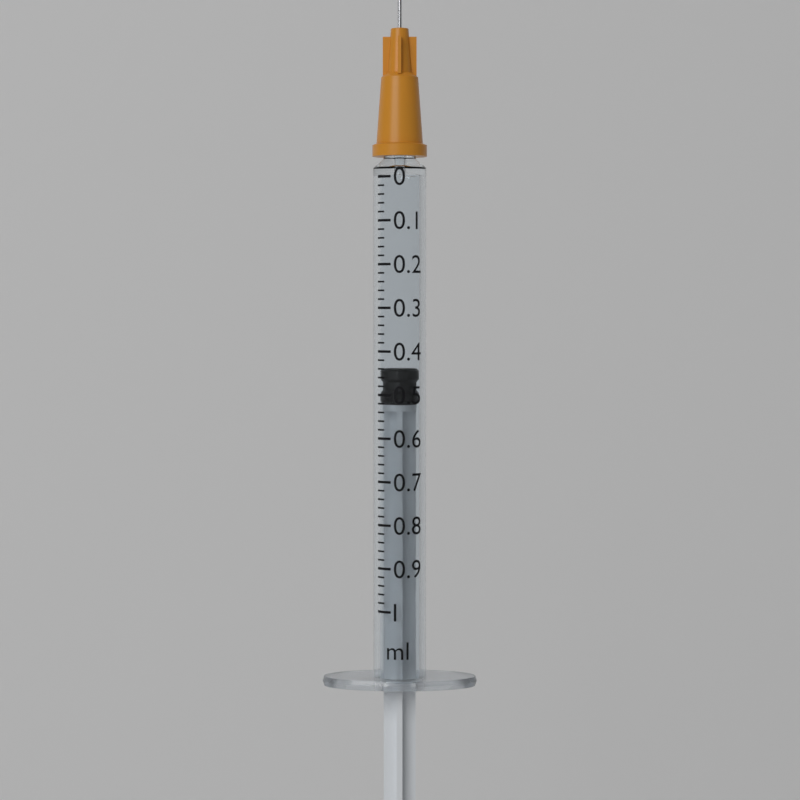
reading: 0.44 ml
